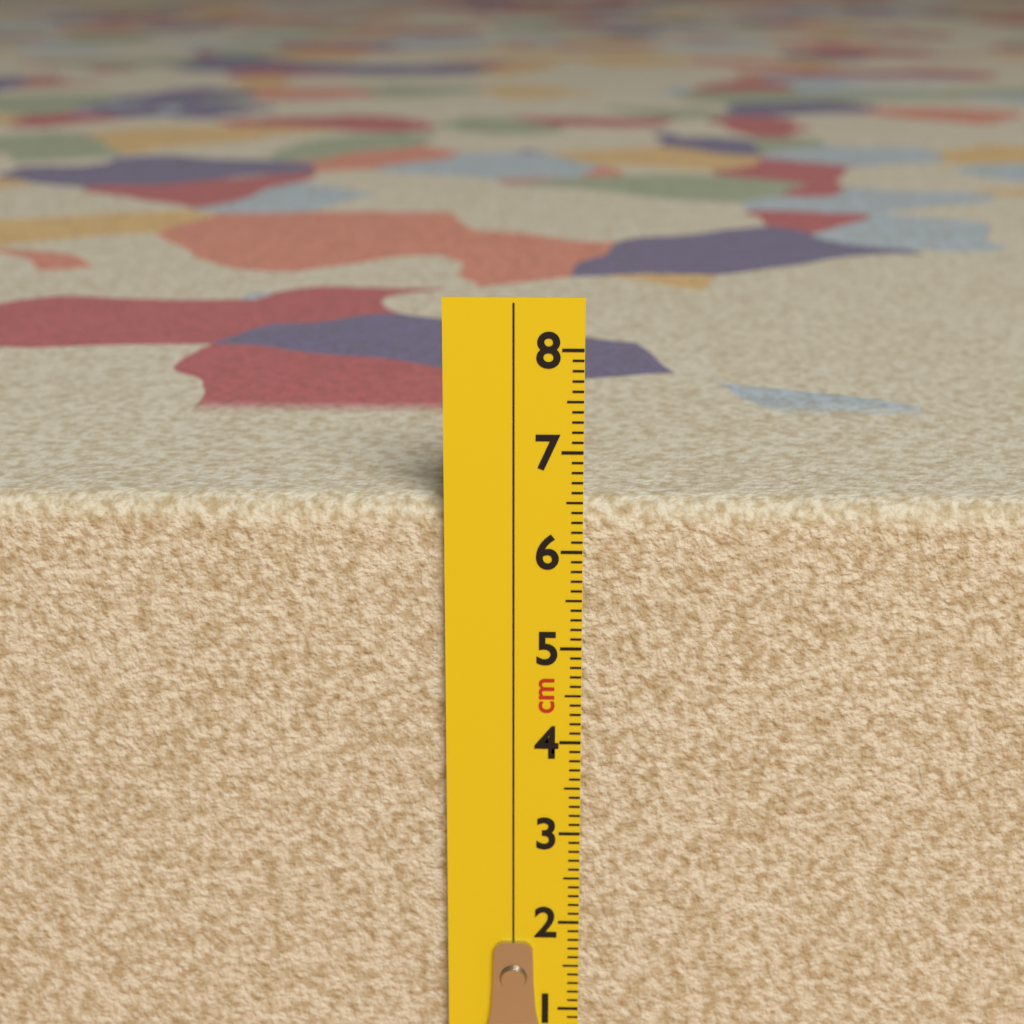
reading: 6.5 cm
